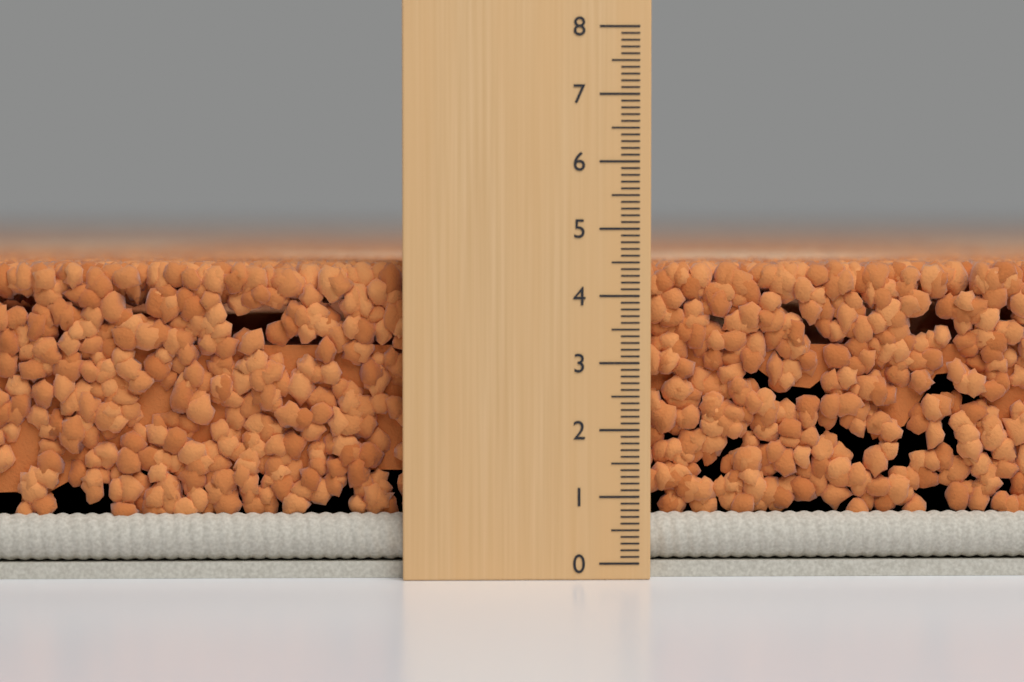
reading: 4.5 (no unit)
